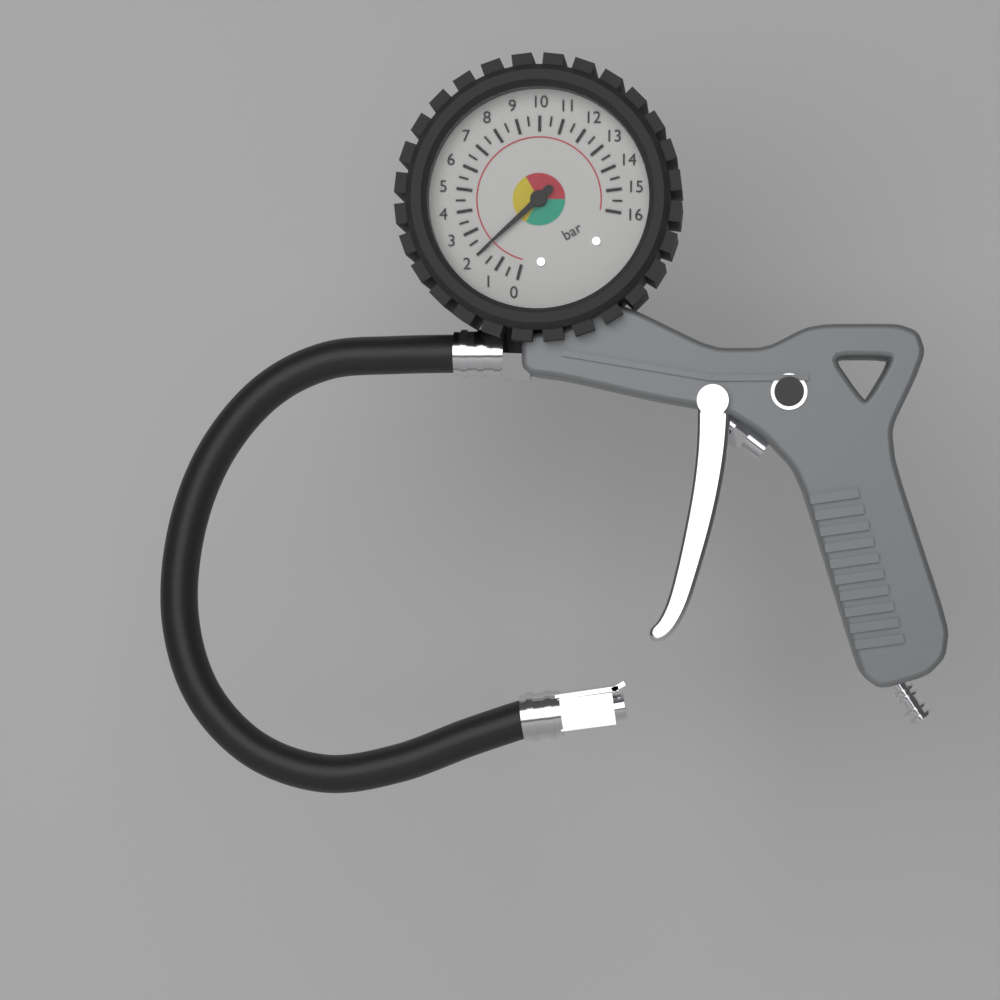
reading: 2.0 bar
